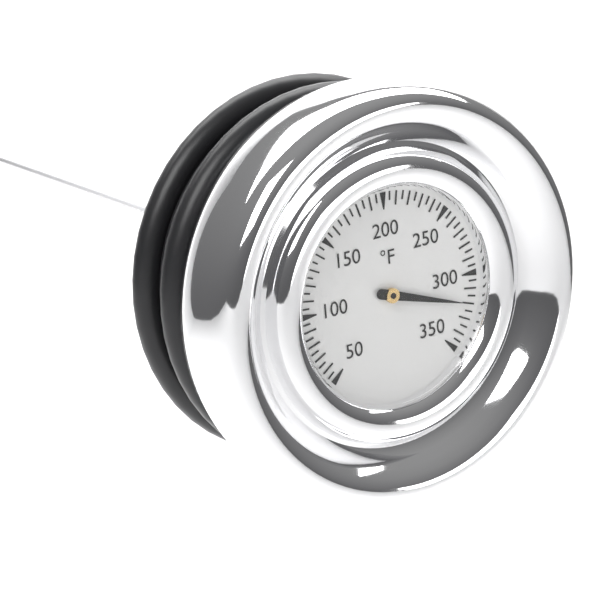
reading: 320 °F
